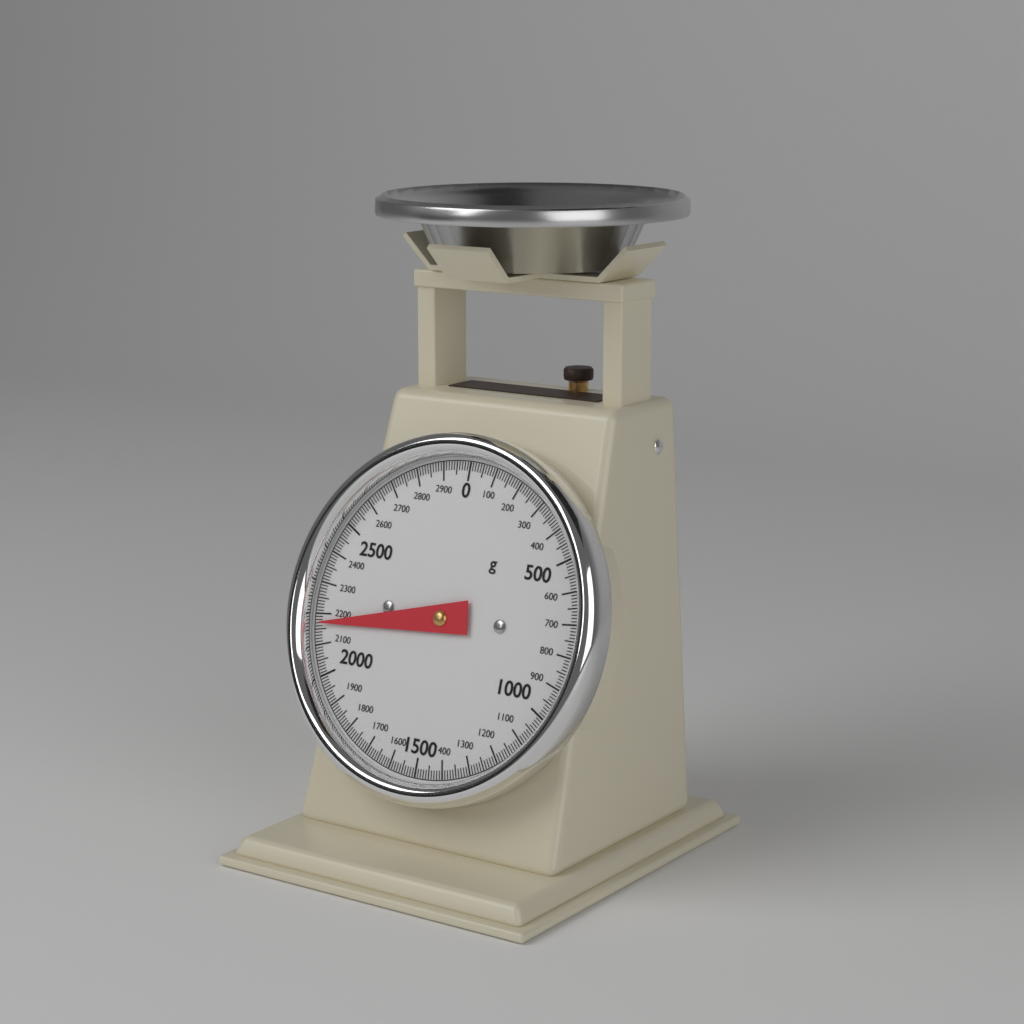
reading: 2170 g
